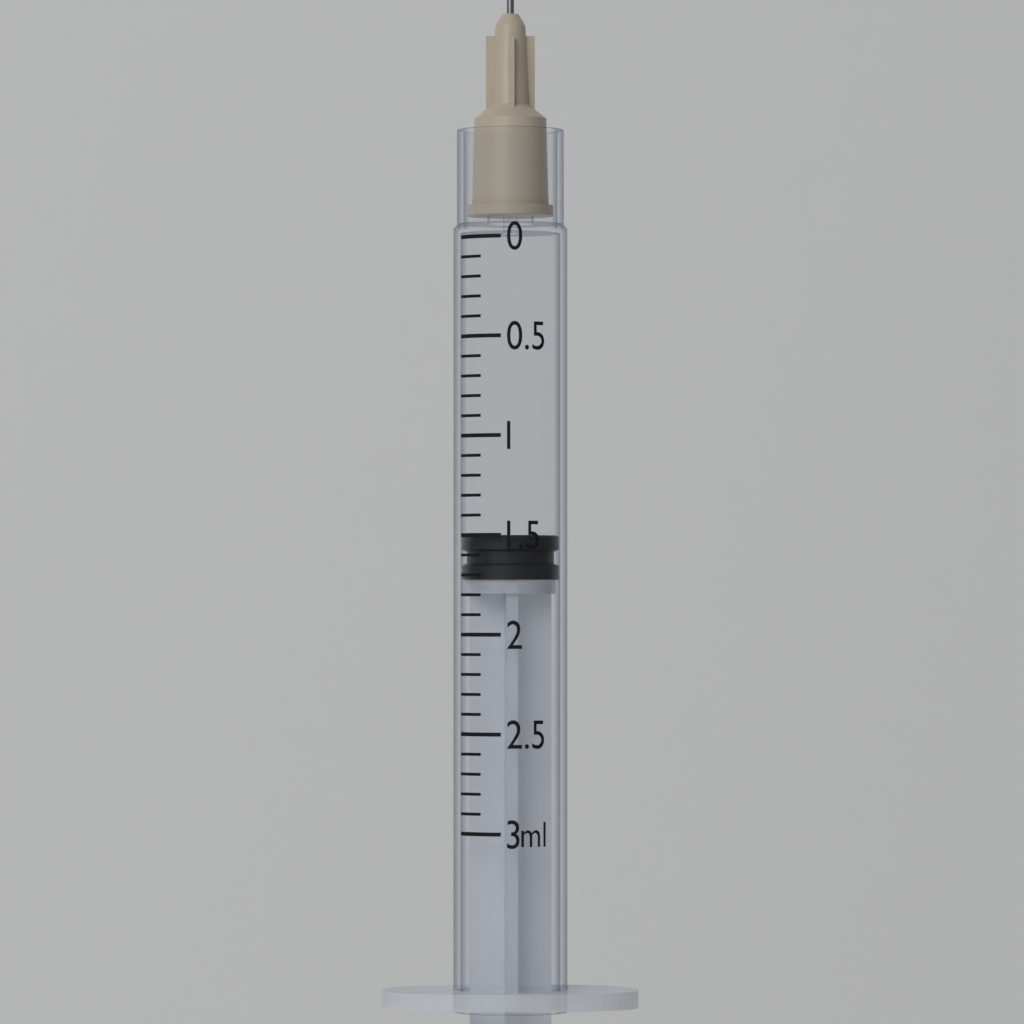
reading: 1.5 ml
